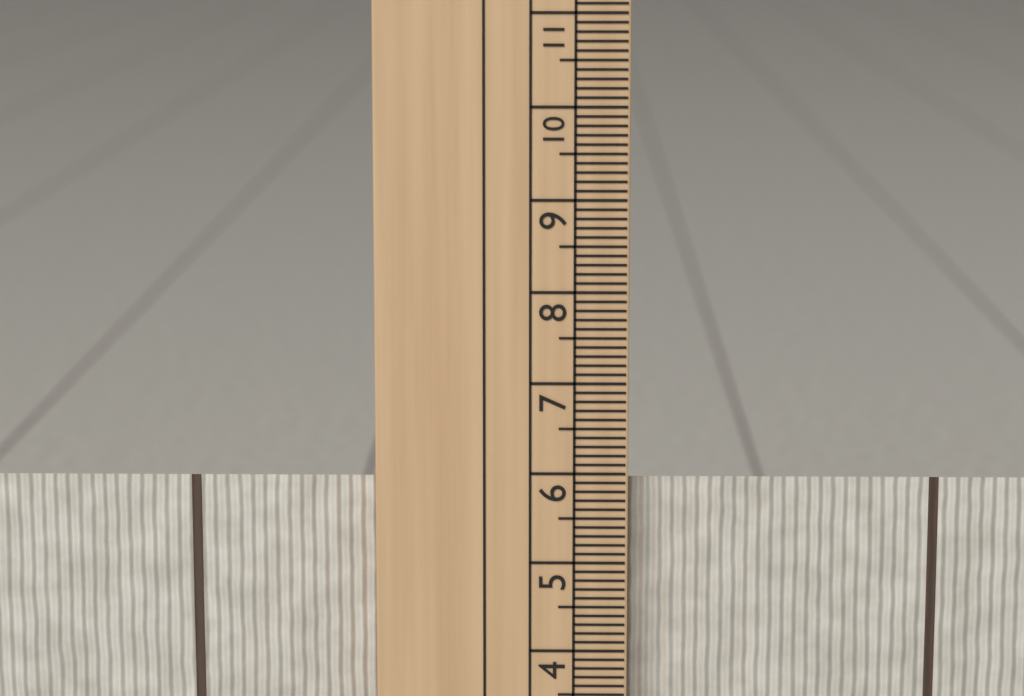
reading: 5.9 cm
